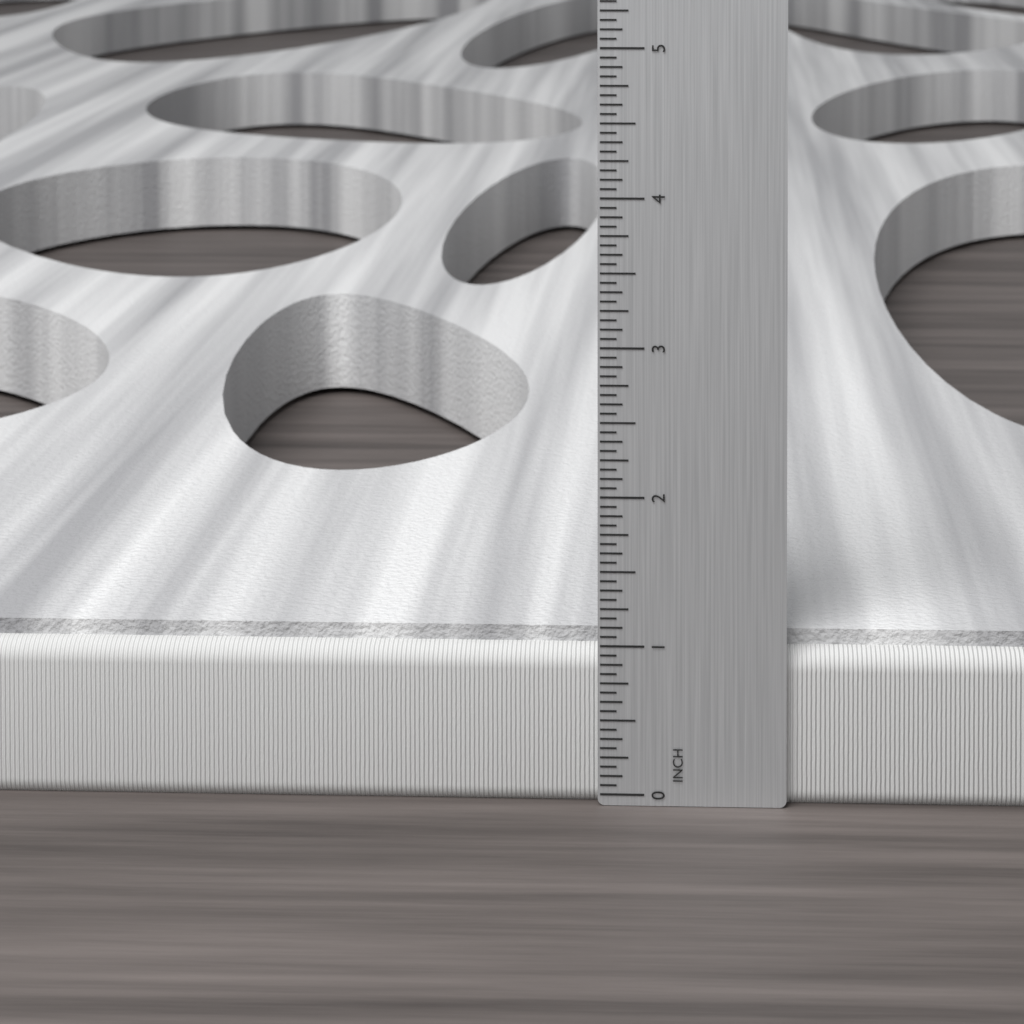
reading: 1.0625 in
